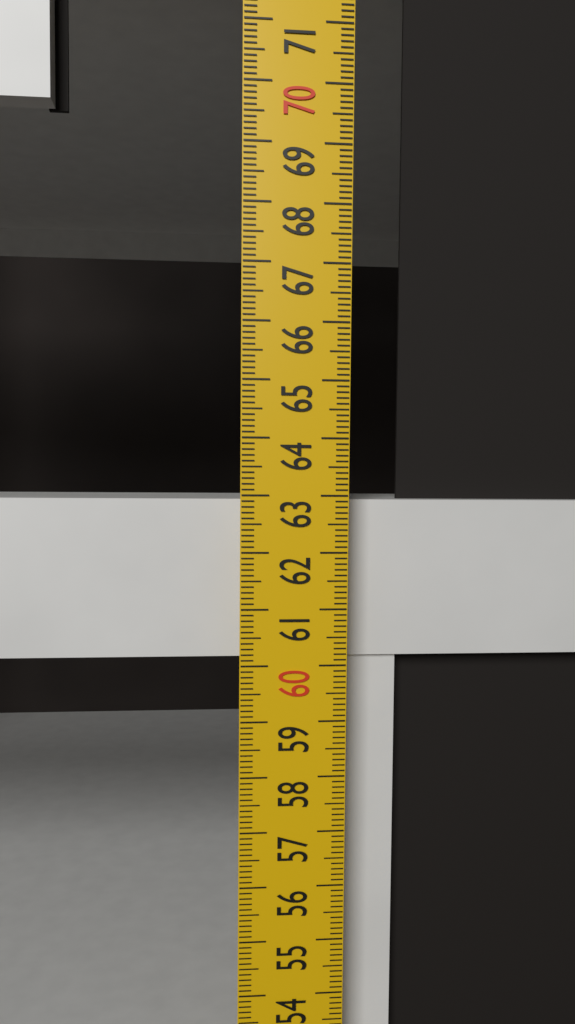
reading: 62.9 cm
